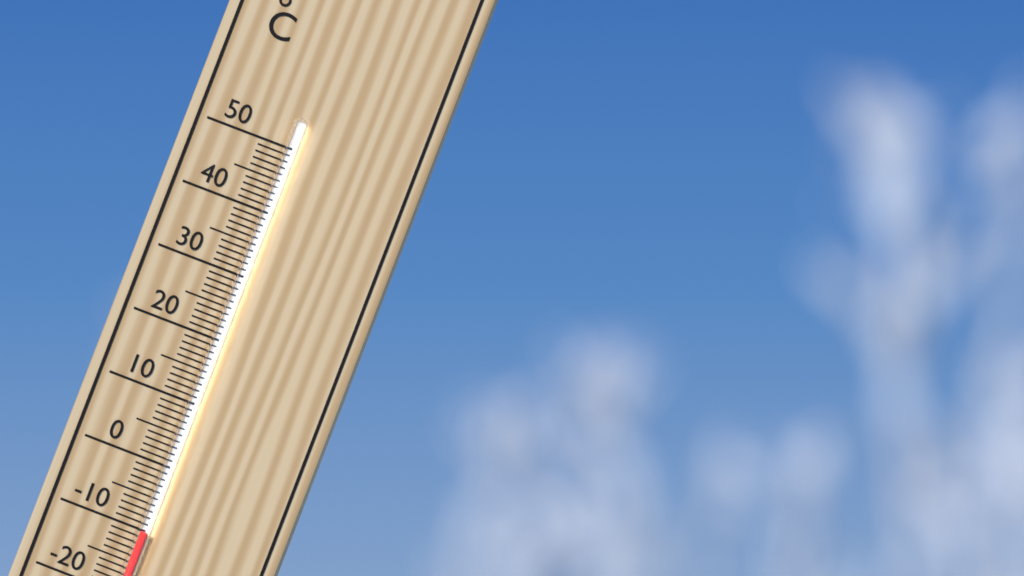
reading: -10 °C
